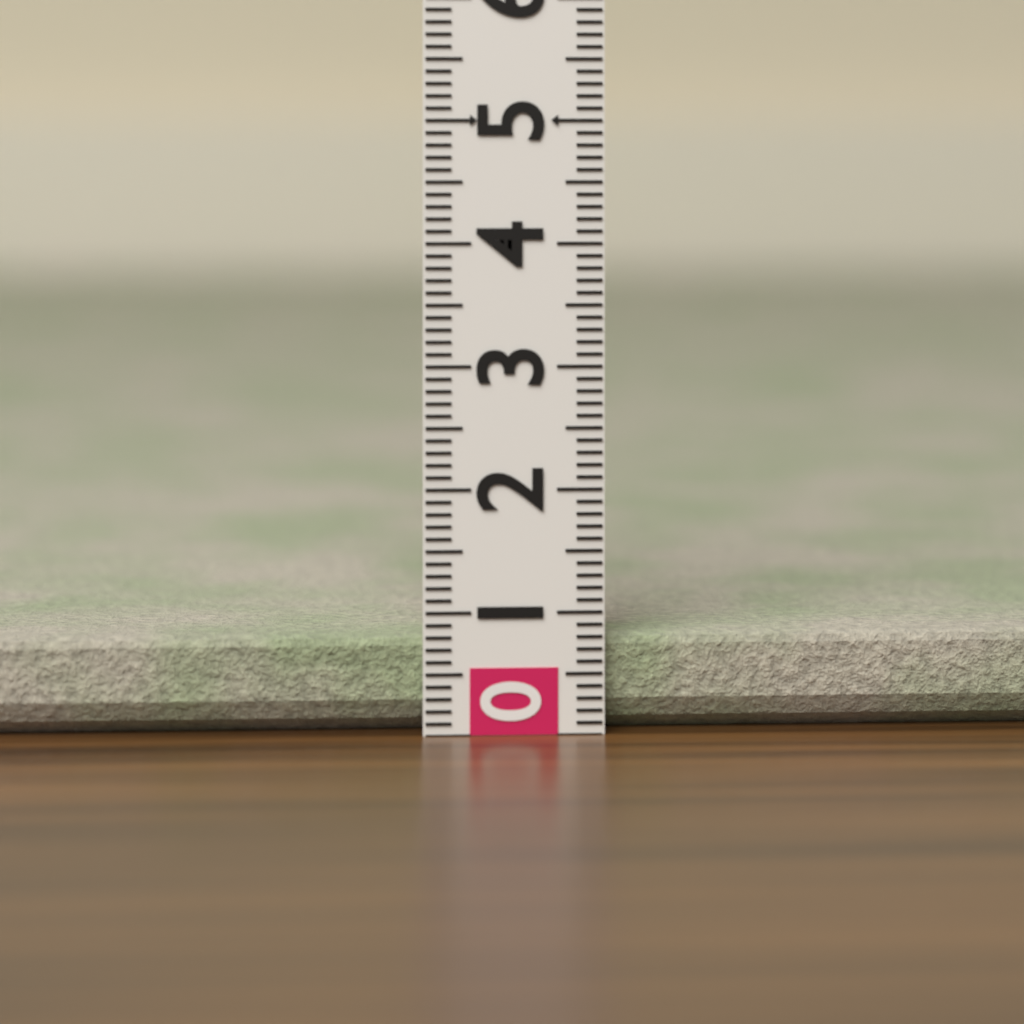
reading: 0.8 (no unit)
